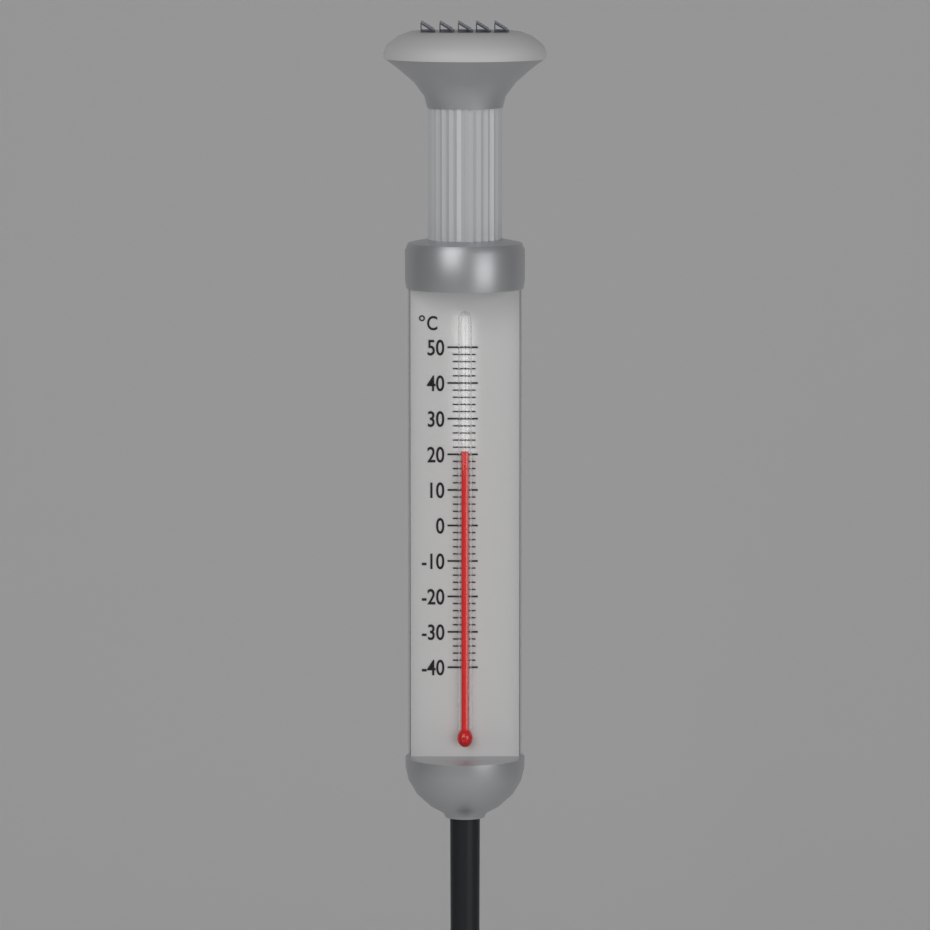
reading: 21 °C
